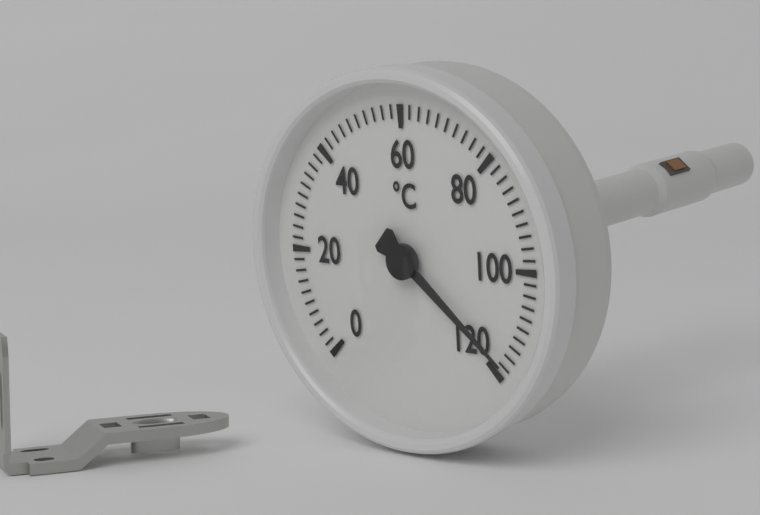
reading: 118 °C
